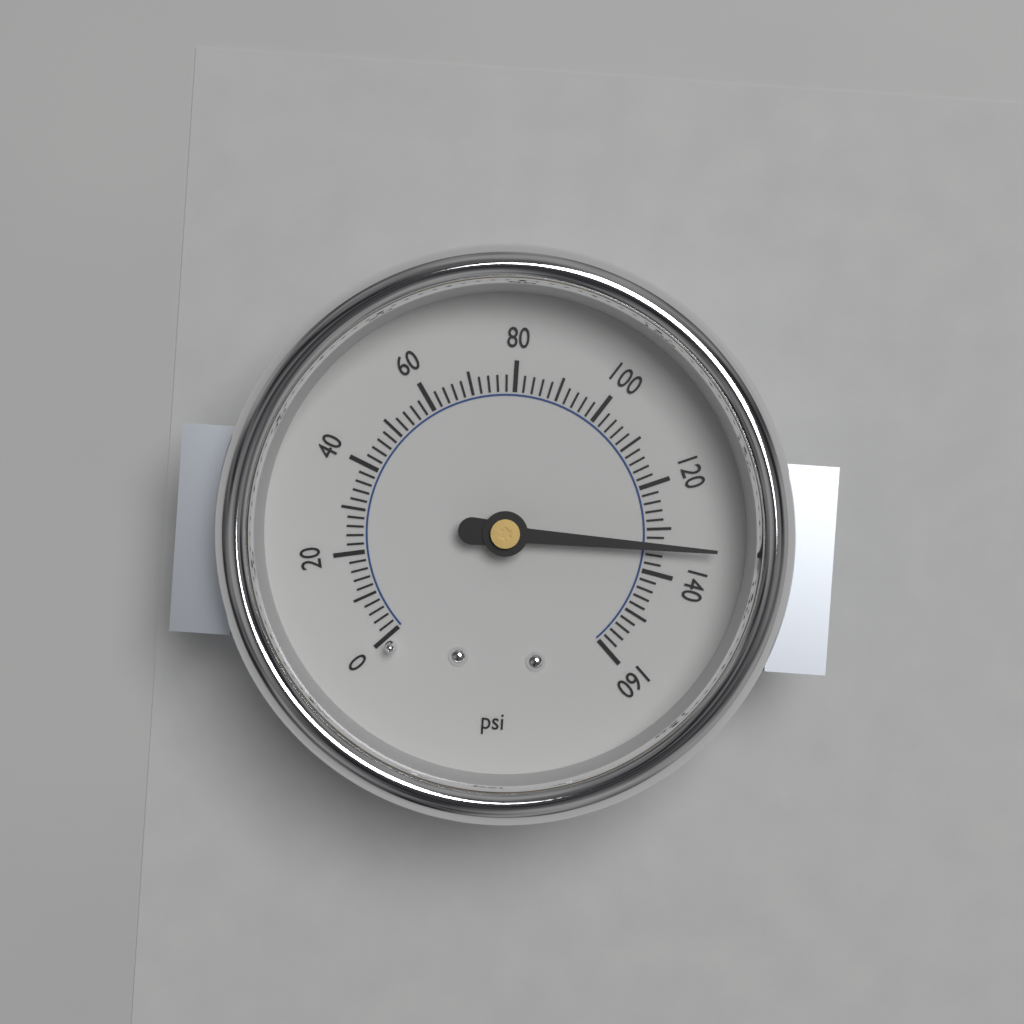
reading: 134 psi
